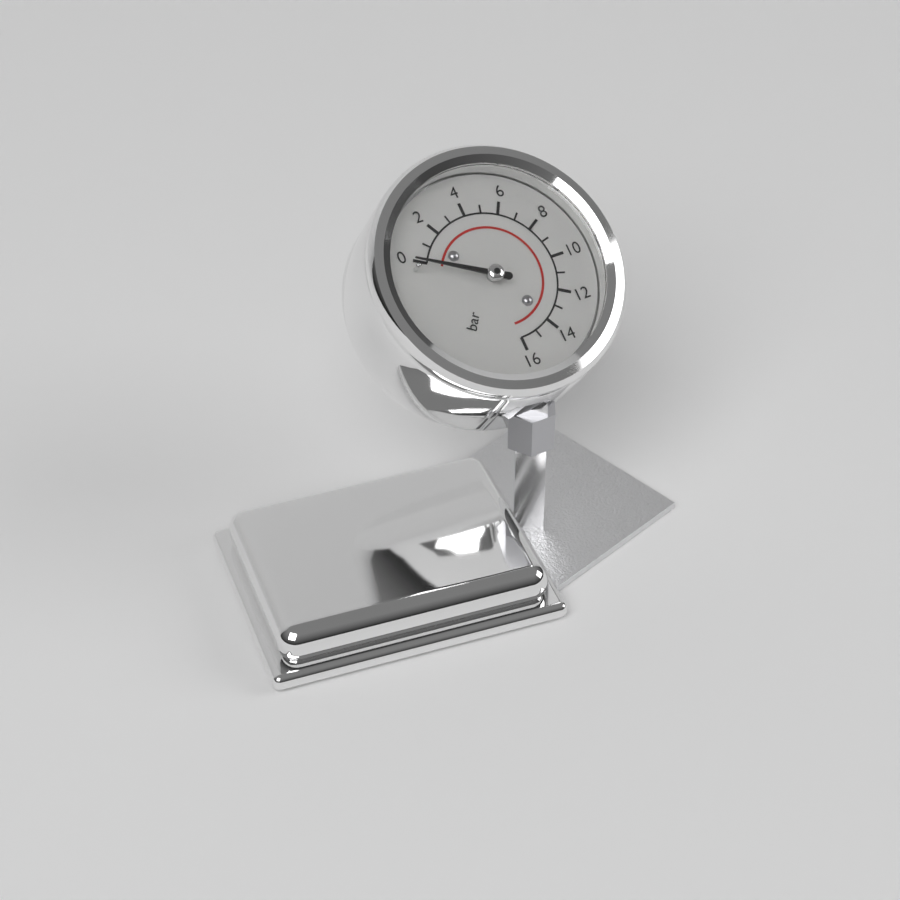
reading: 0 bar
